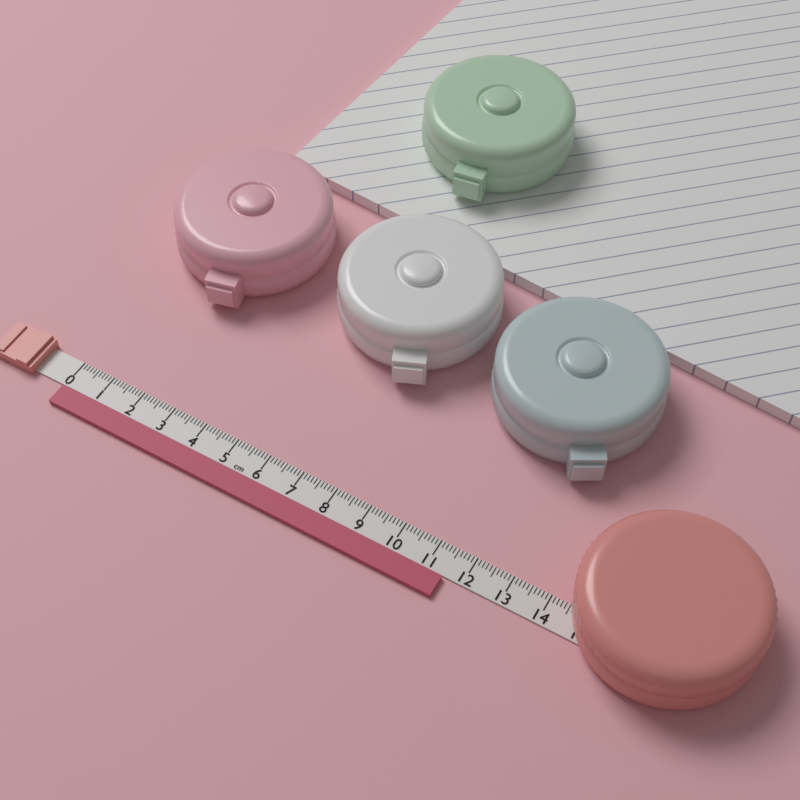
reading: 11.5 cm
